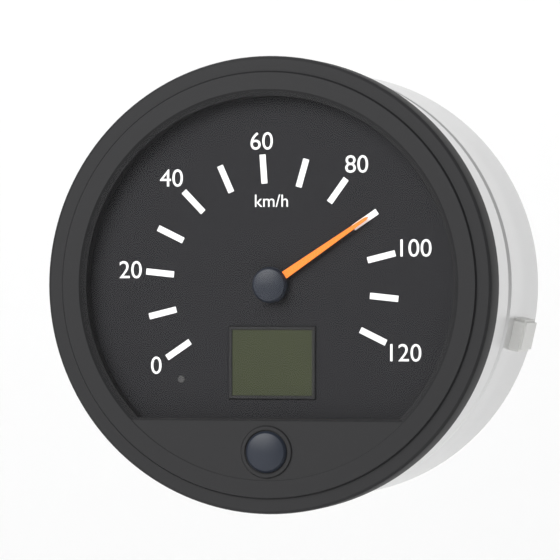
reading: 90 km/h
